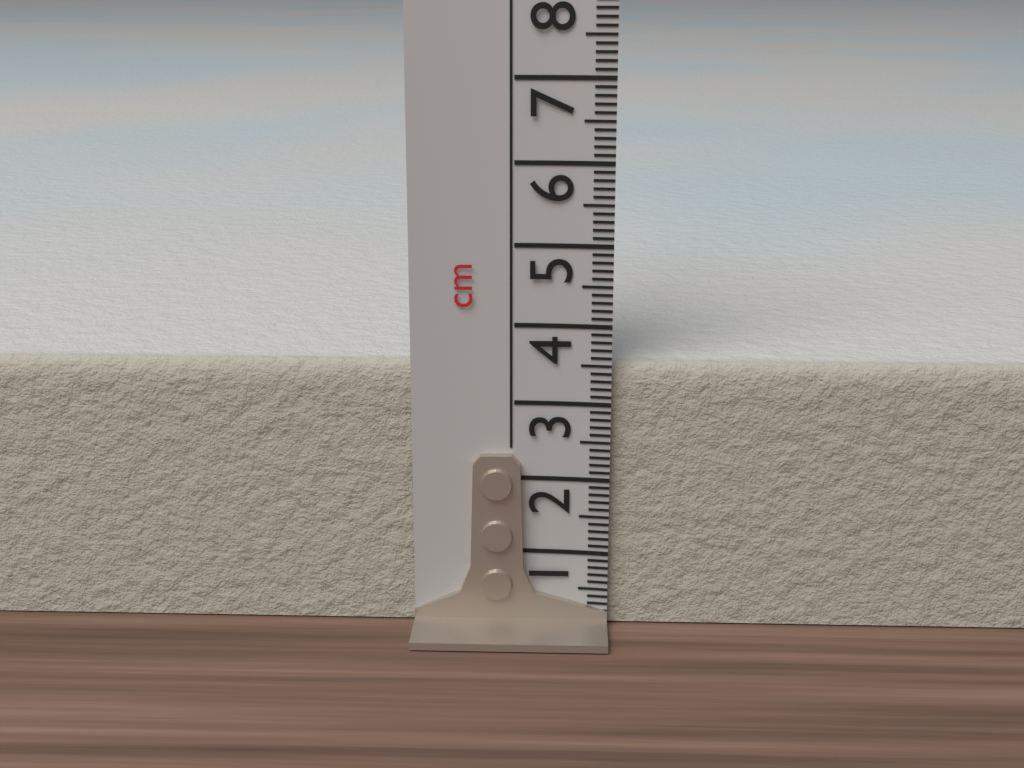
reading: 3.5 cm
